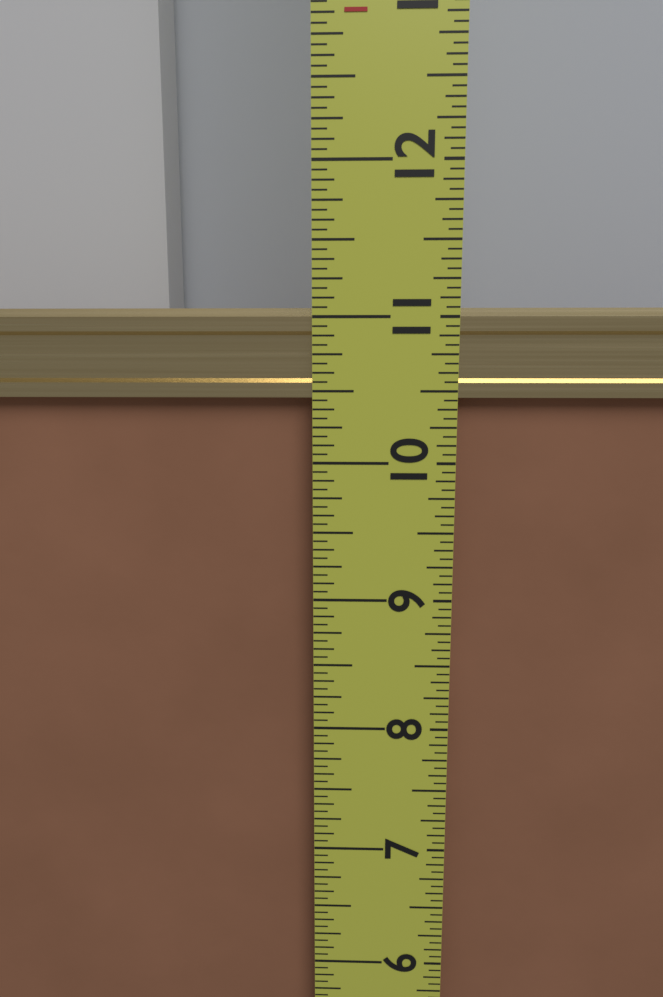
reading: 11.0625 in
